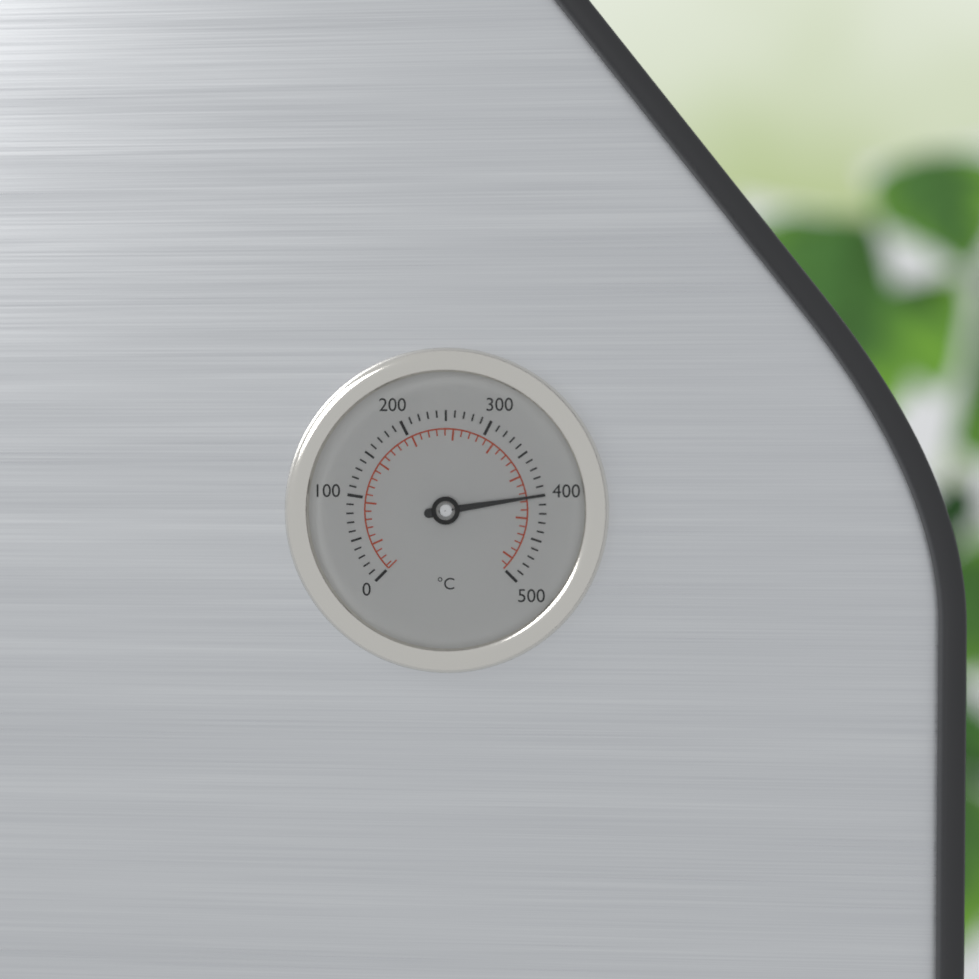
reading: 400 °C
